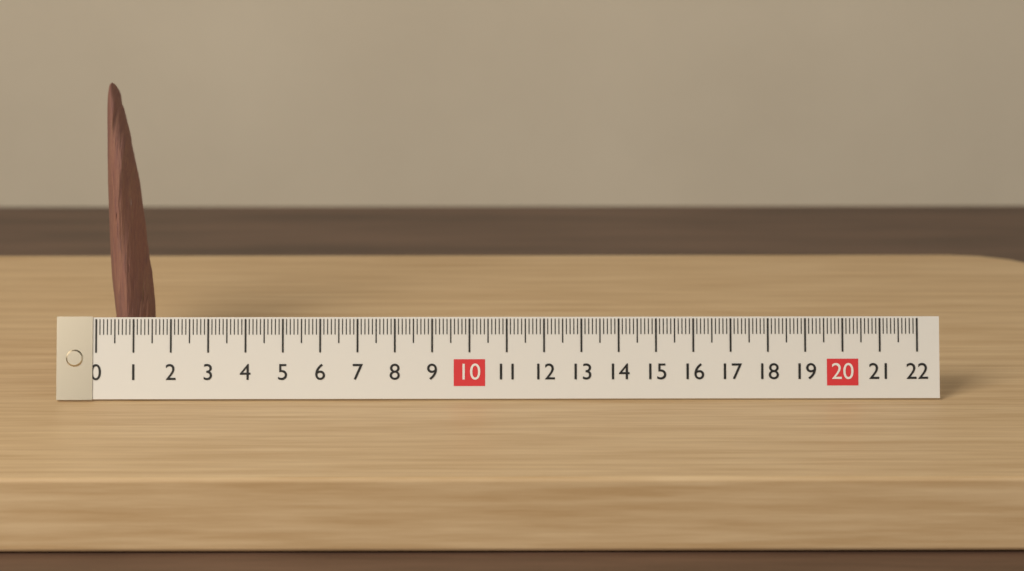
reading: 1.4 (no unit)
